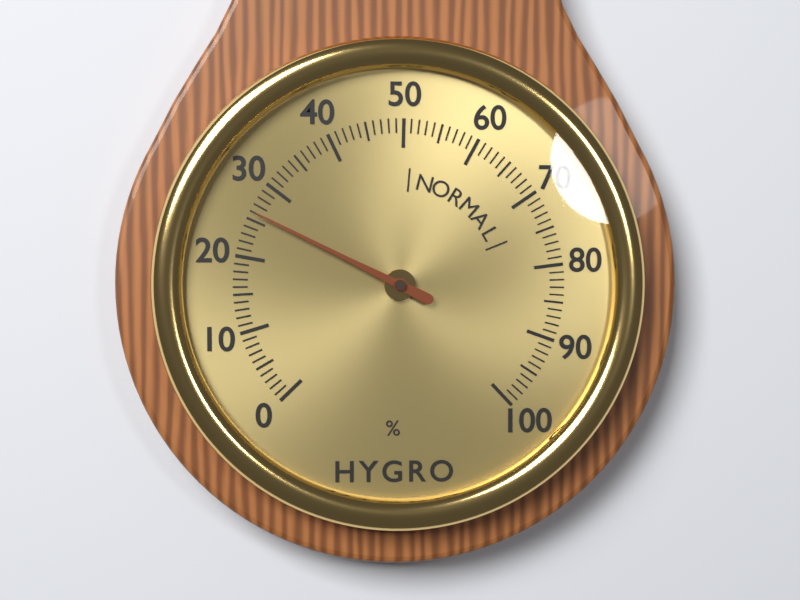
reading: 26 %
